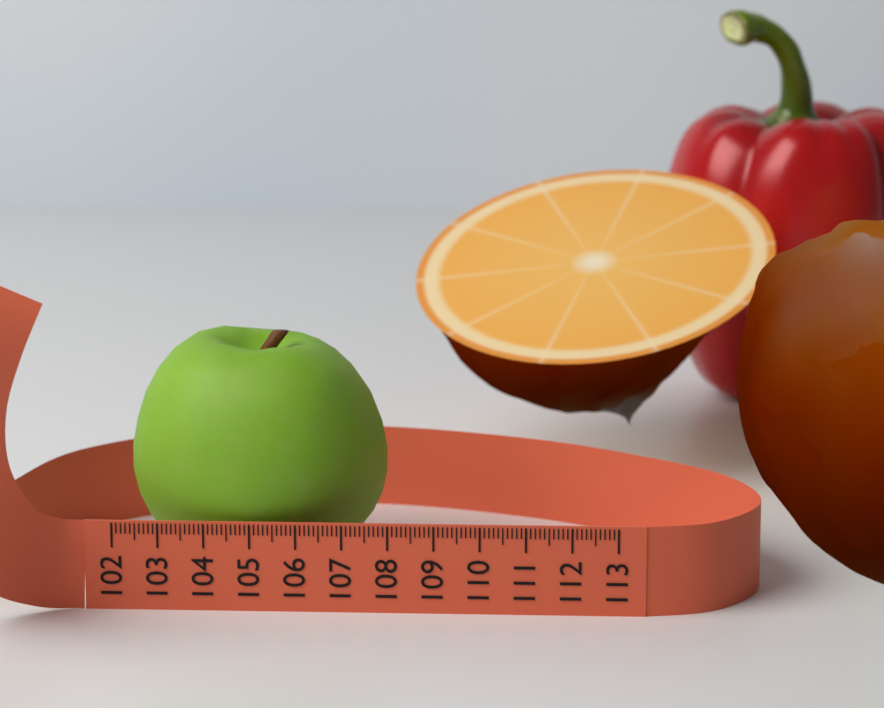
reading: 107.8 (no unit)
